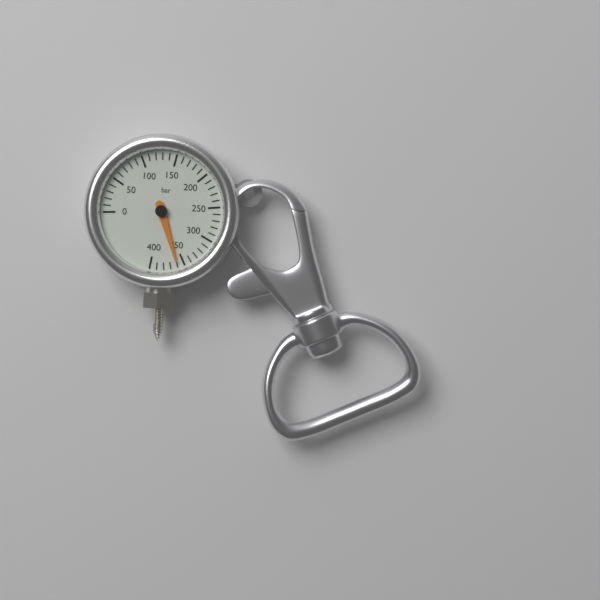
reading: 360 bar
